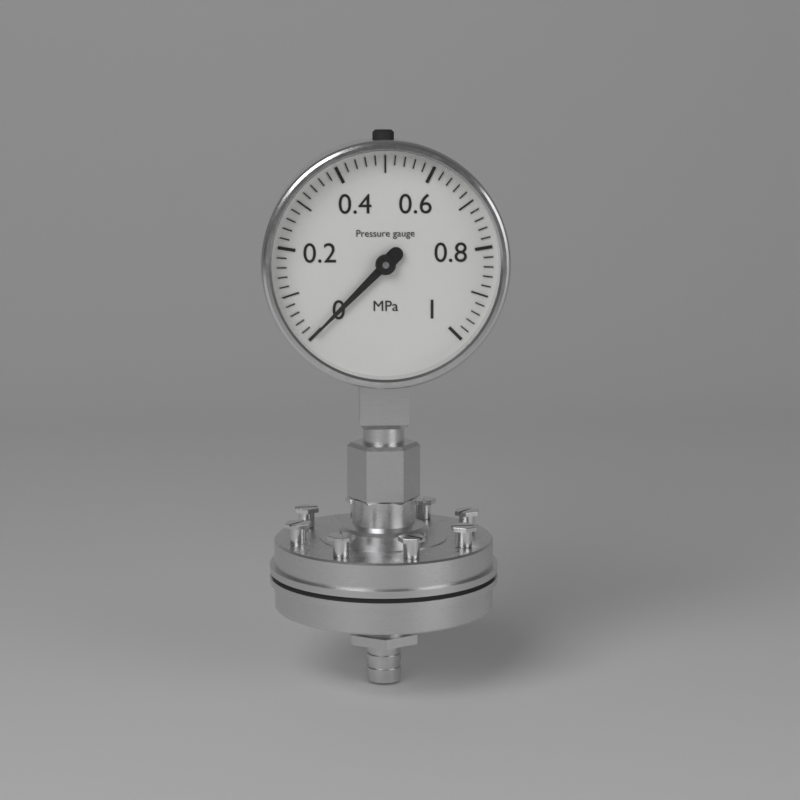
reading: 0.00 MPa
